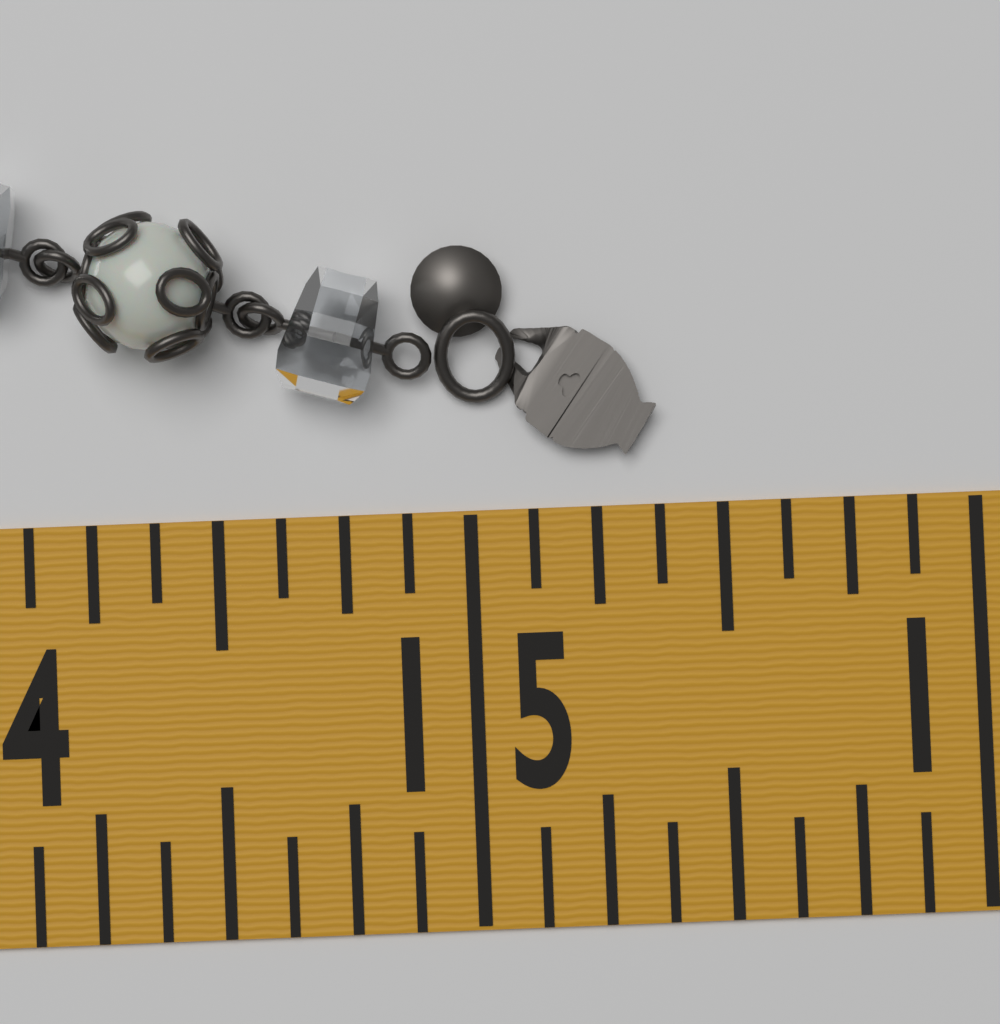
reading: 15.375 in
